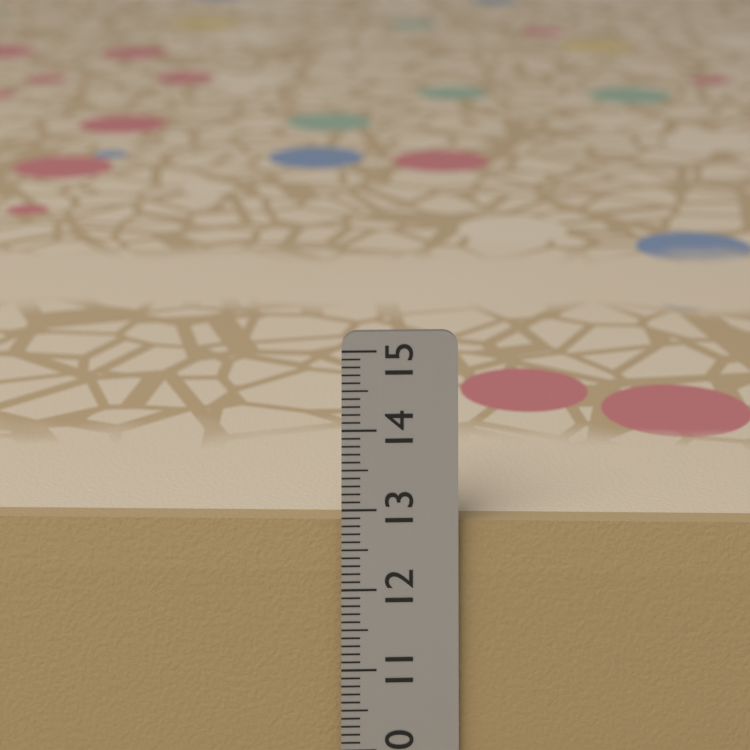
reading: 12.8 cm
